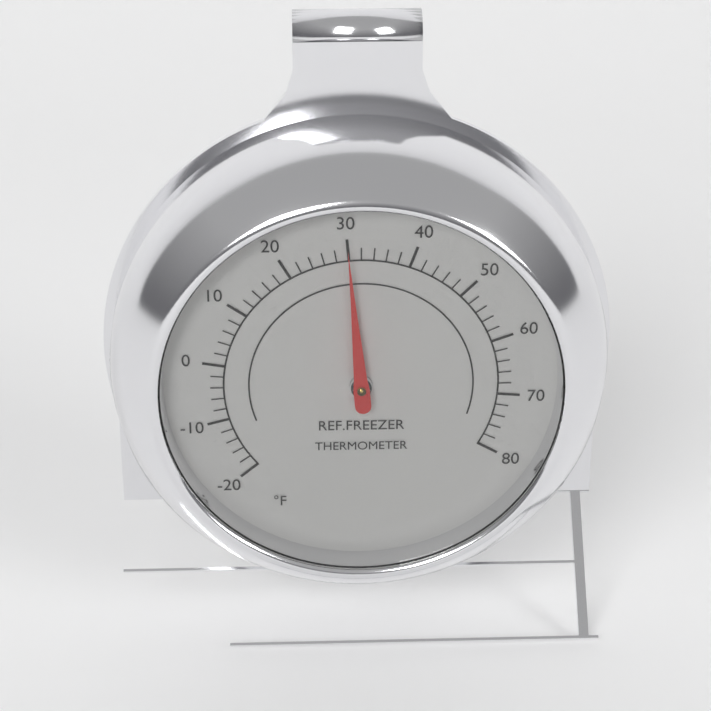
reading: 30 °F
